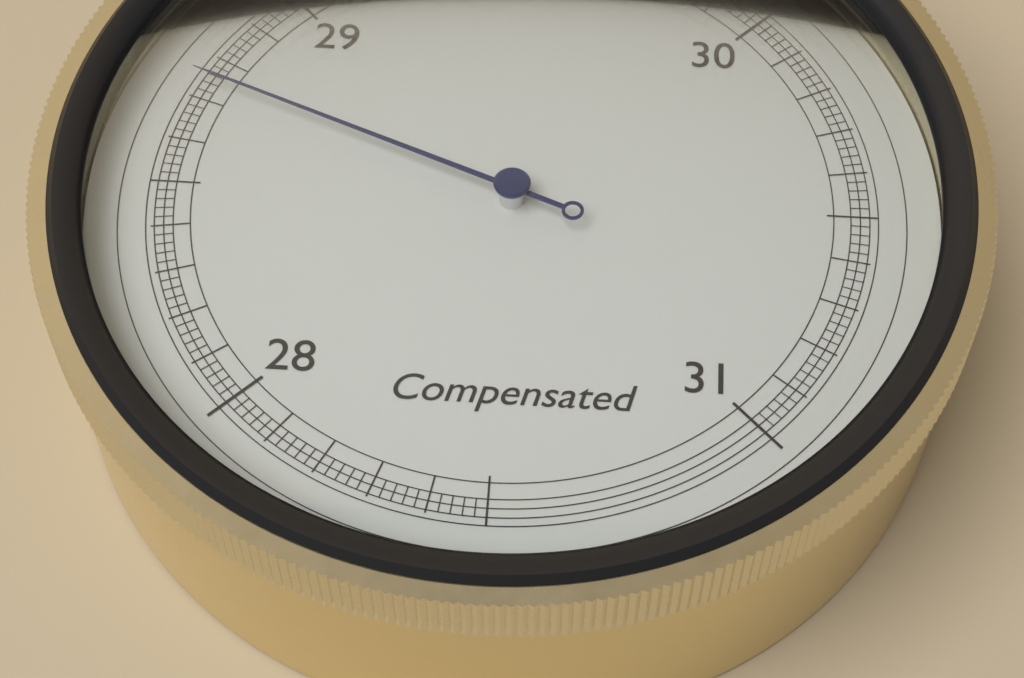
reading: 28.74 inHg
